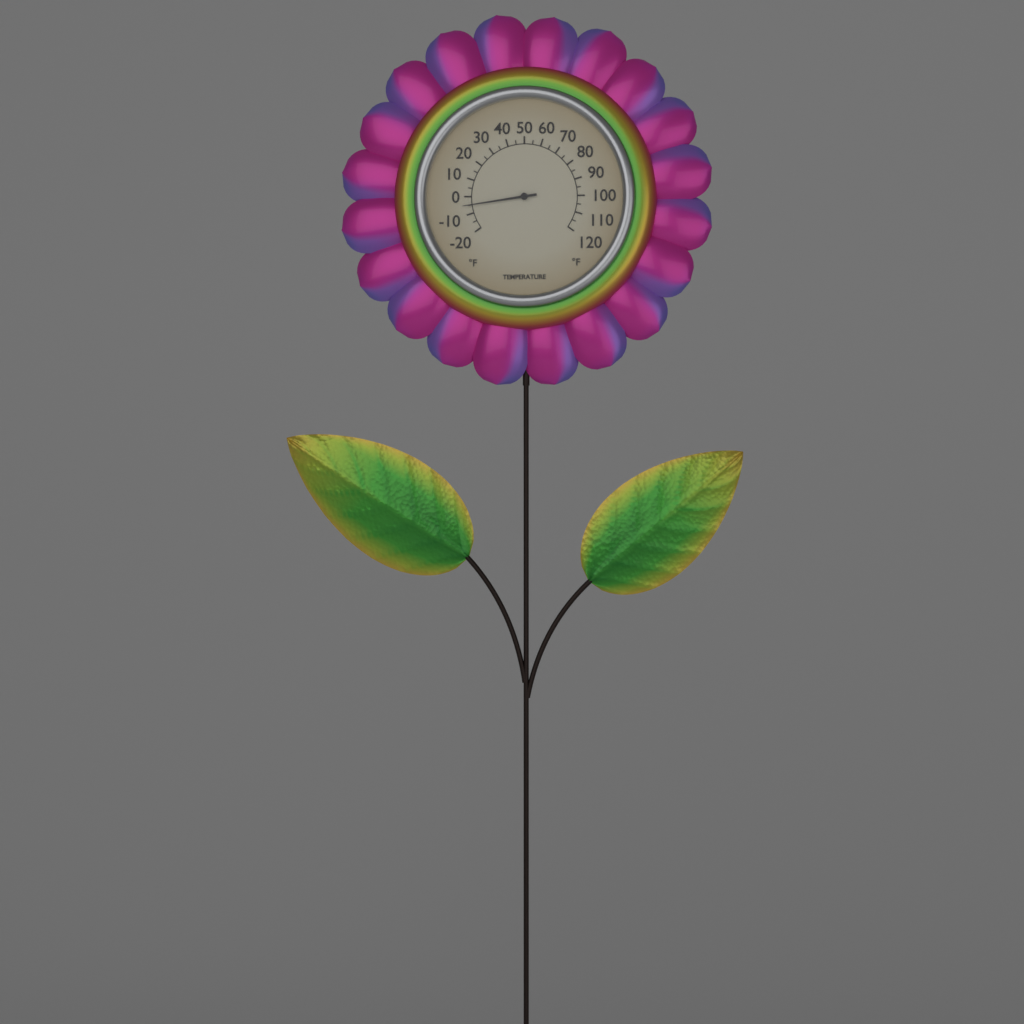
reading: -5 °F
